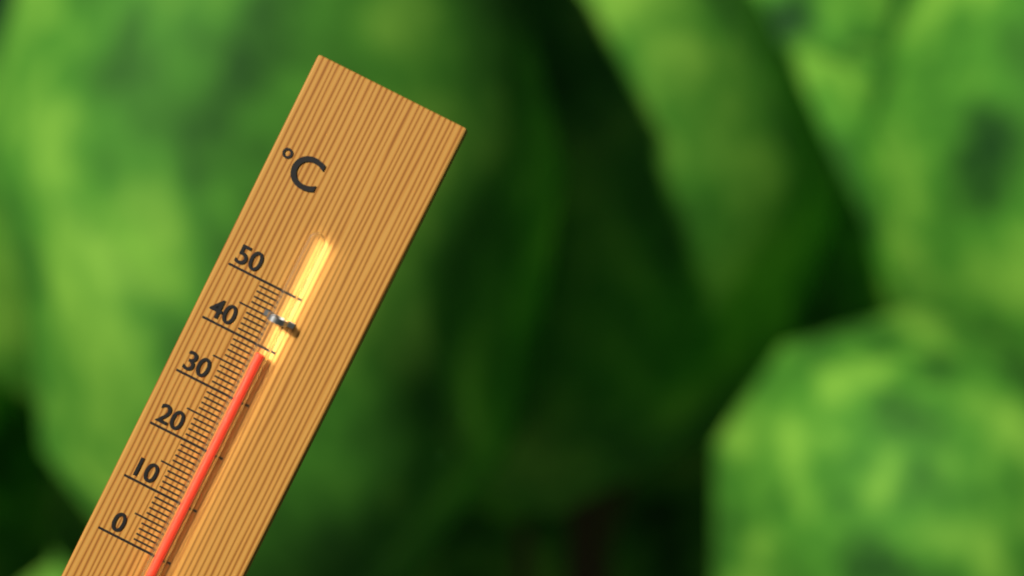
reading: 39 °C
